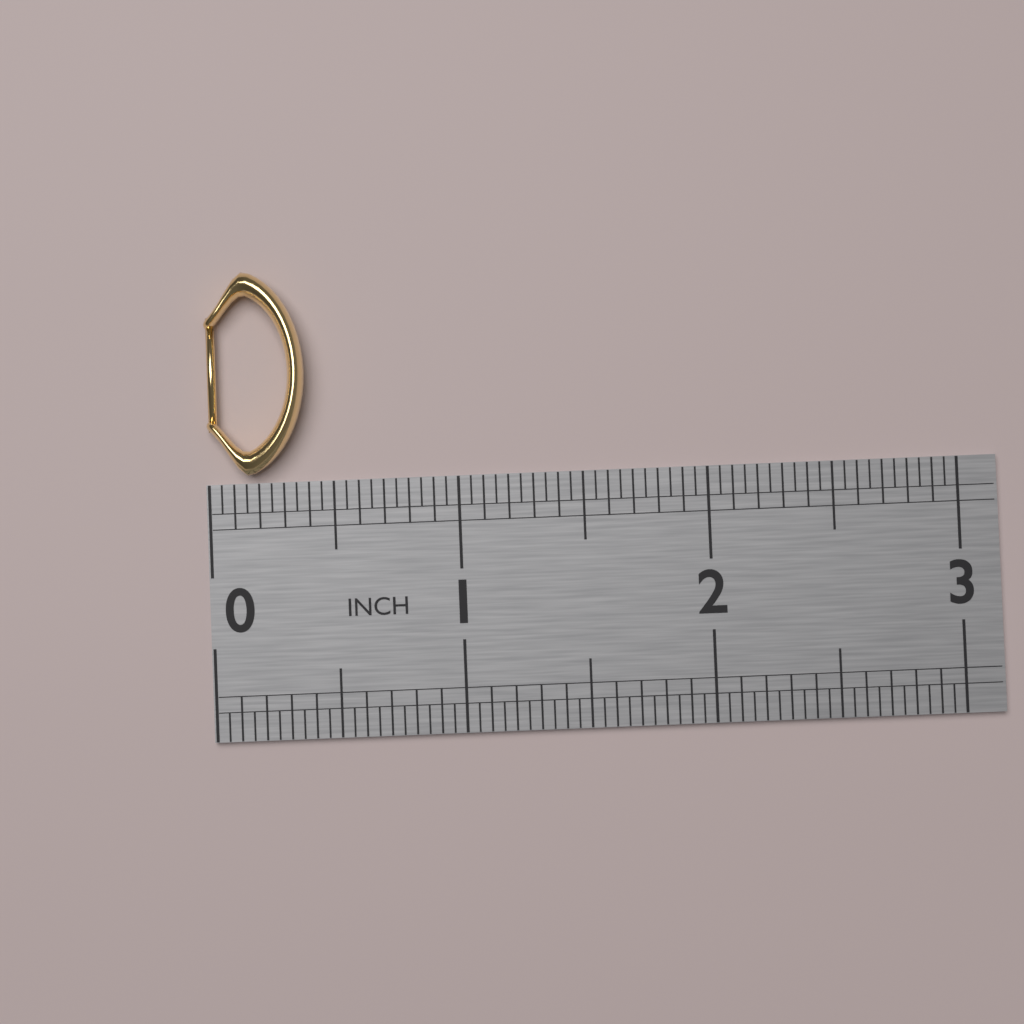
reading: 0.40 in
